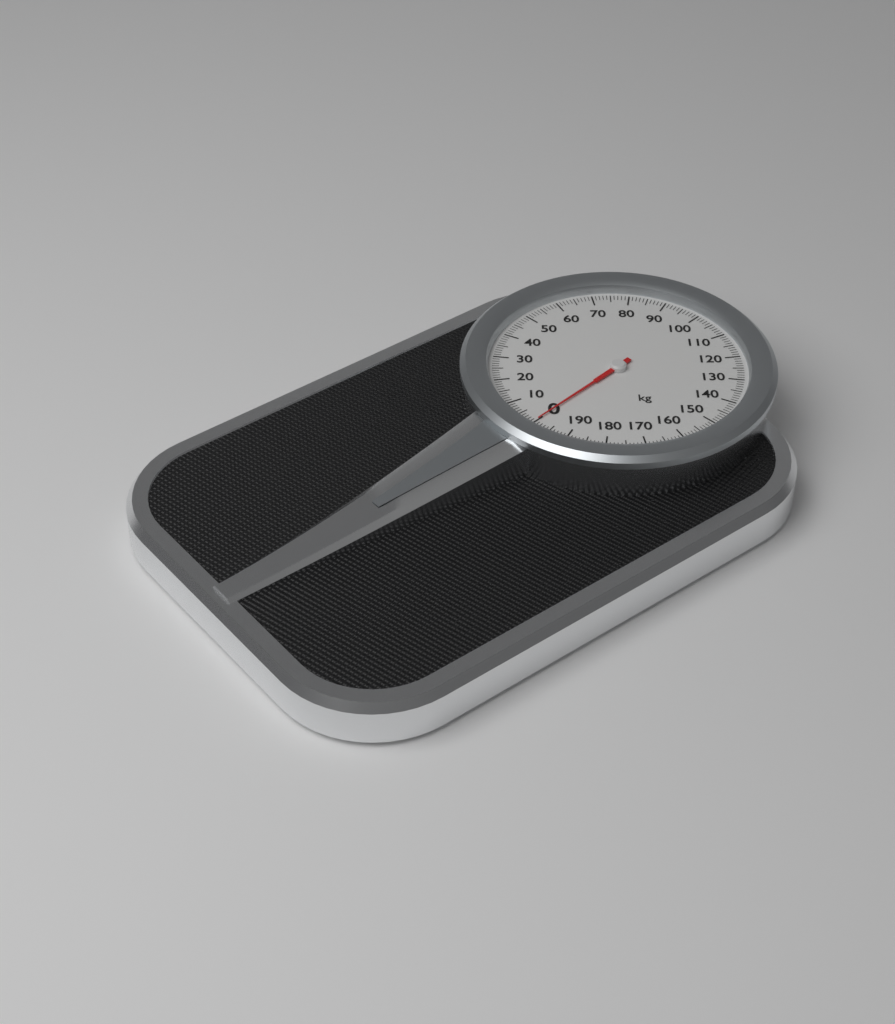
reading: 0 kg
